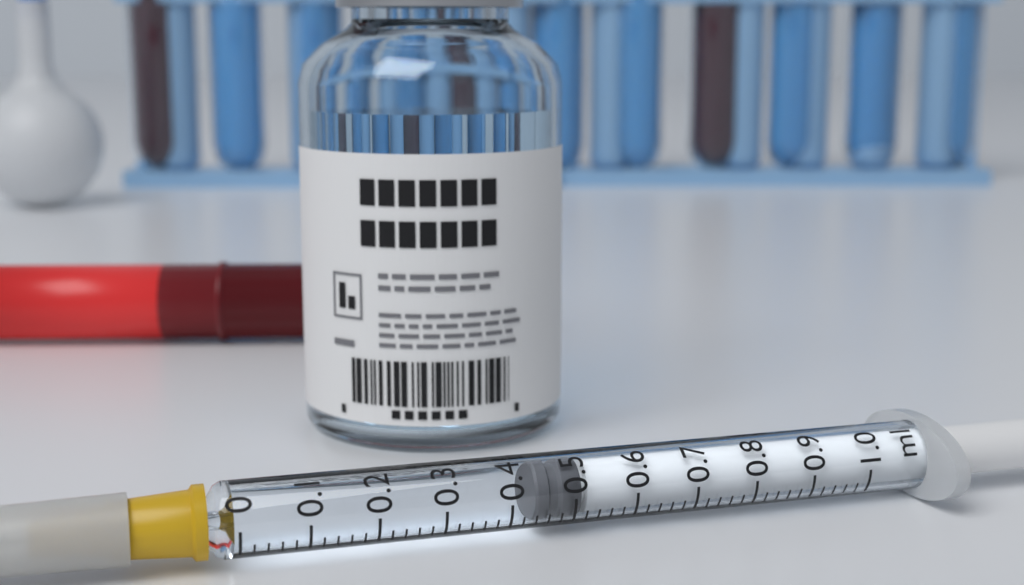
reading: 0.44 ml
